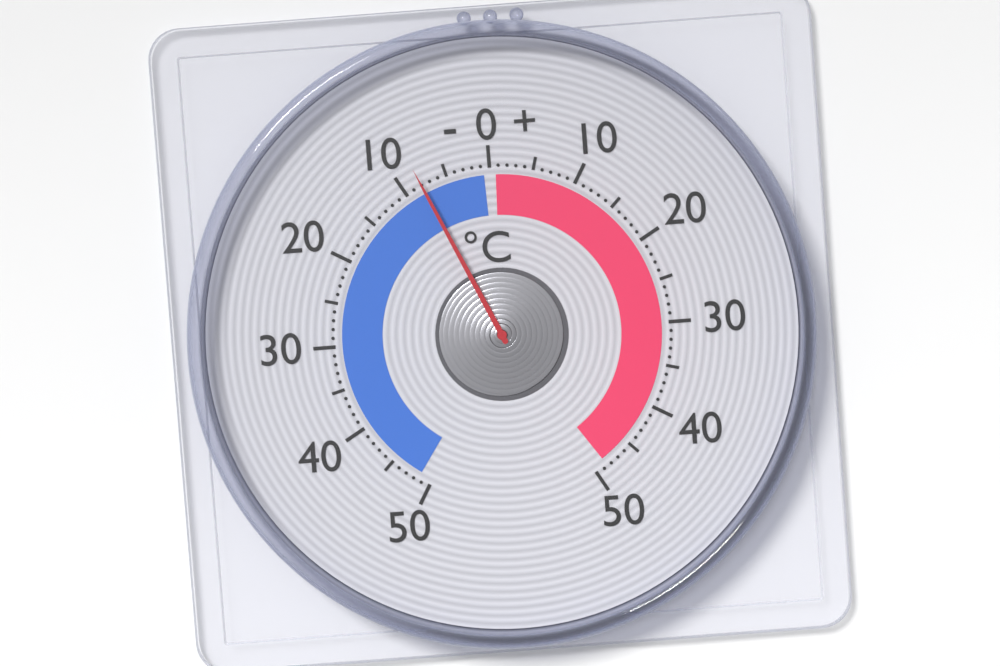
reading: -8 °C
